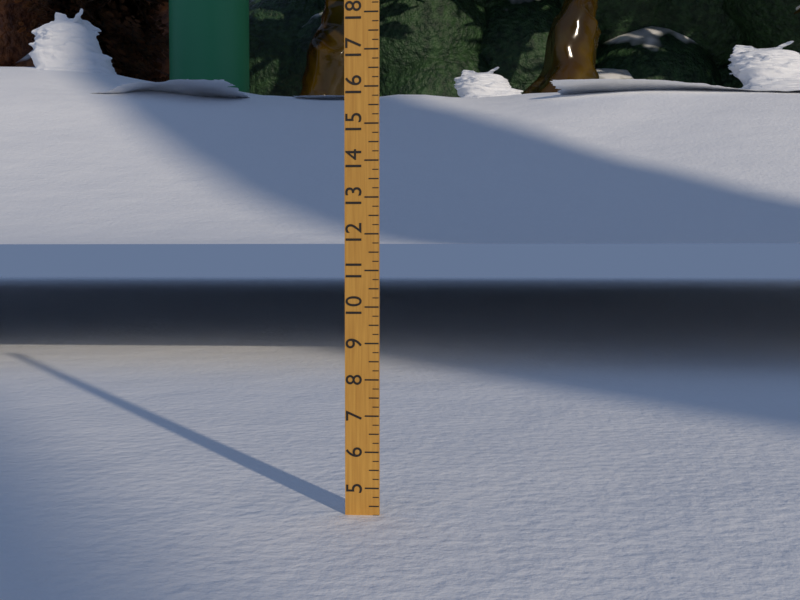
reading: 4.25 (no unit)
